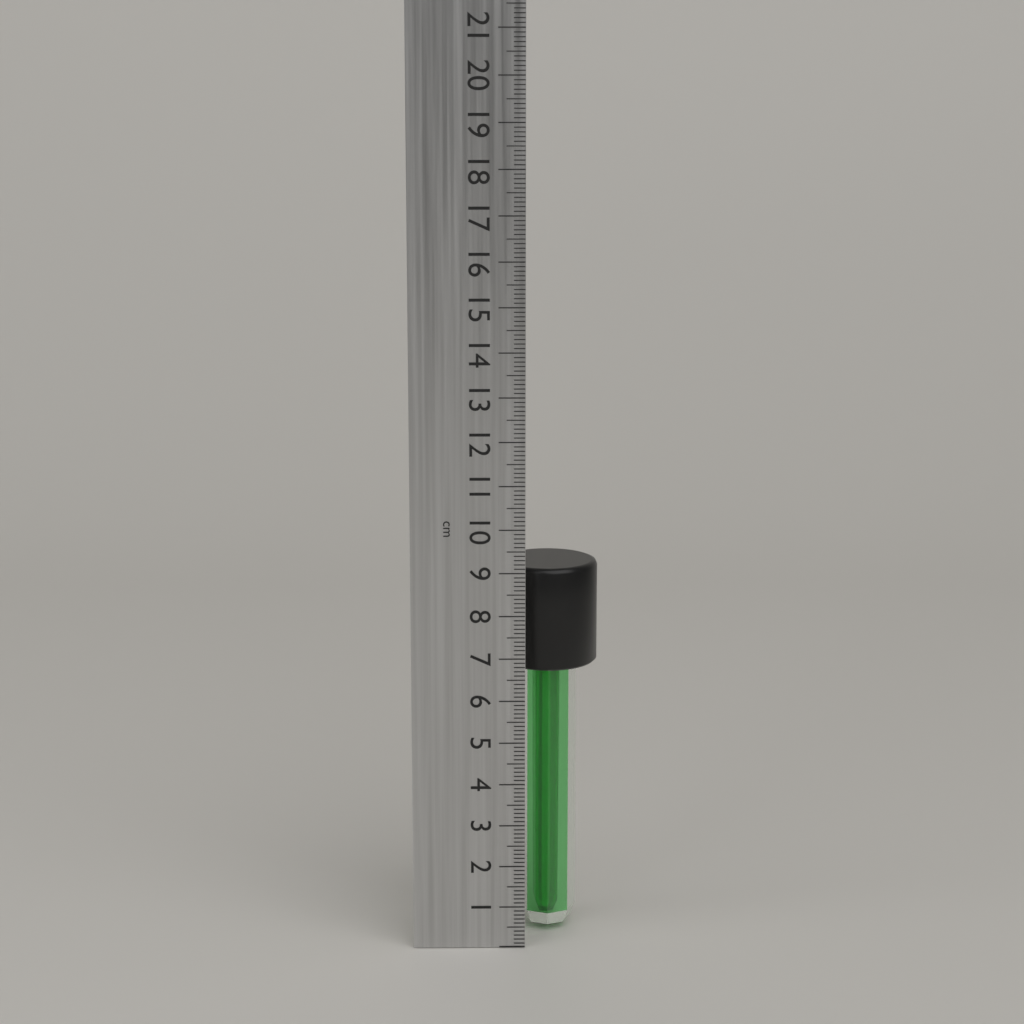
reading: 9.0 cm
